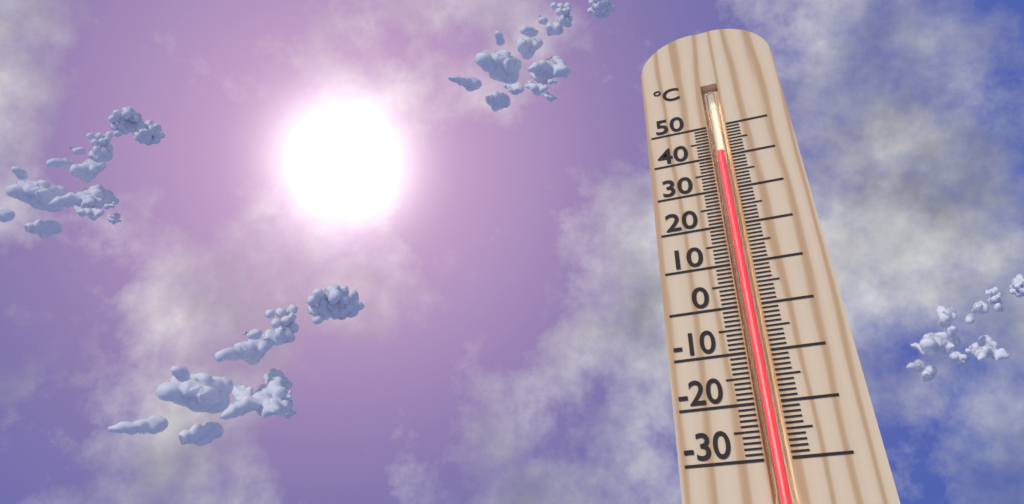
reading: 41 °C
